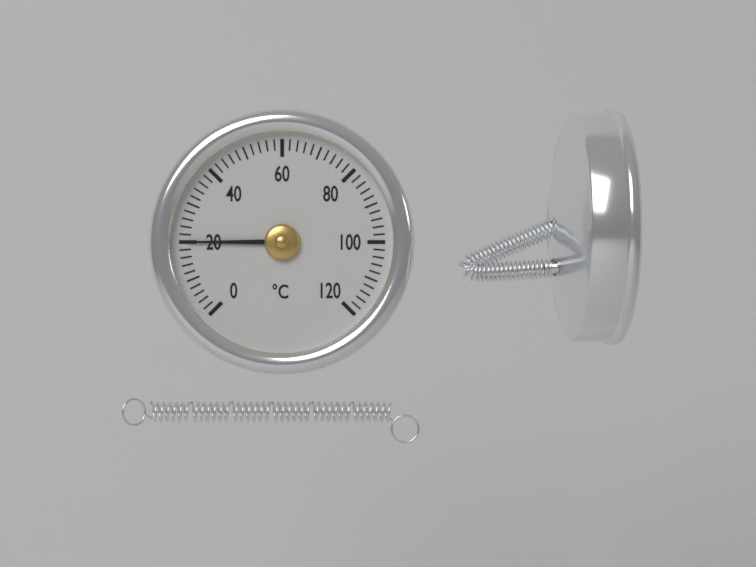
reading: 20 °C
